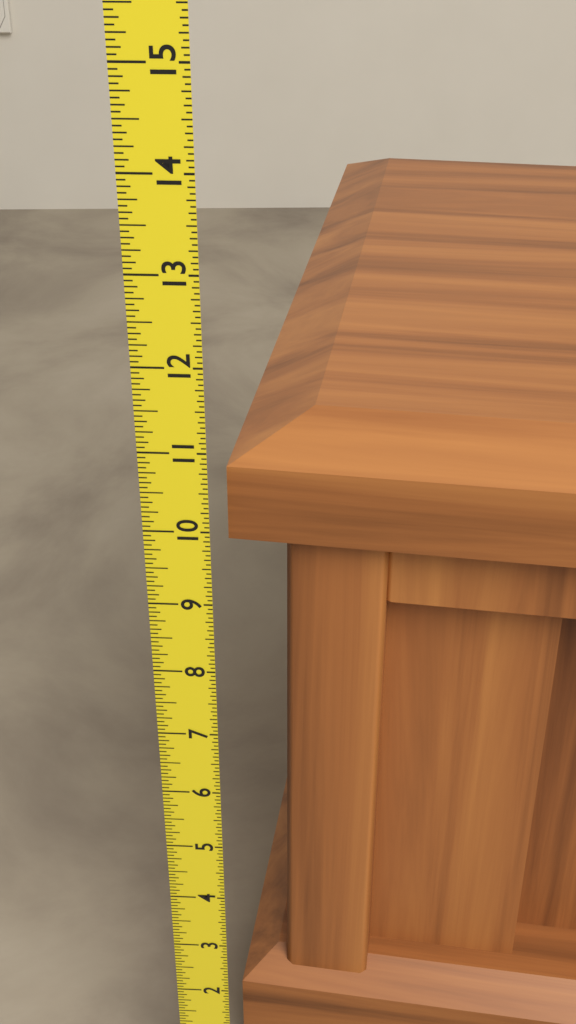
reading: 11.0625 (no unit)
